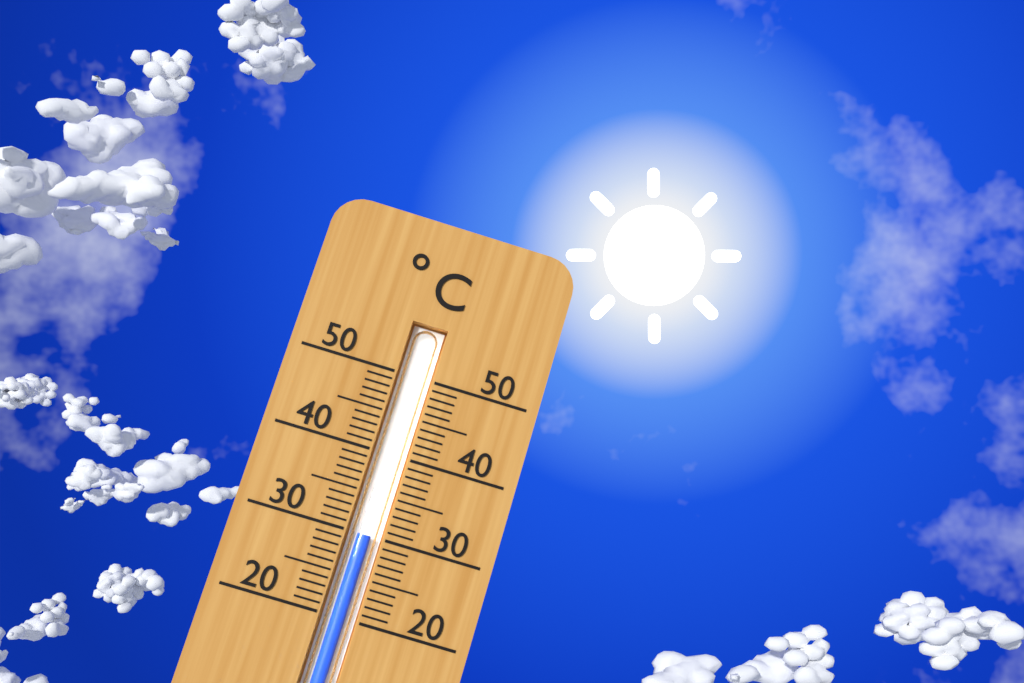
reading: 30 °C
